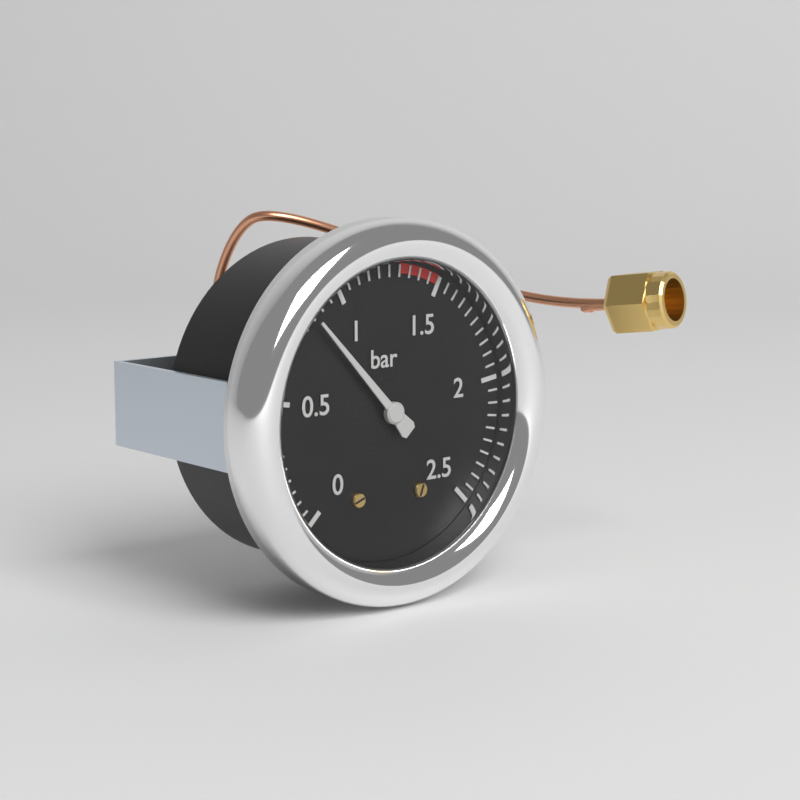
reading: 0.85 bar
